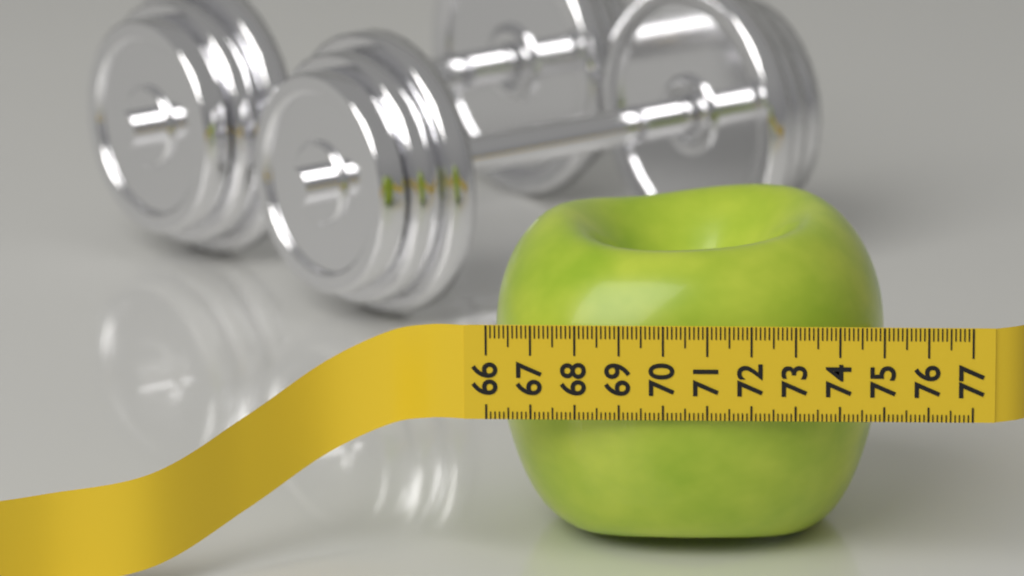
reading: 75.0 (no unit)
